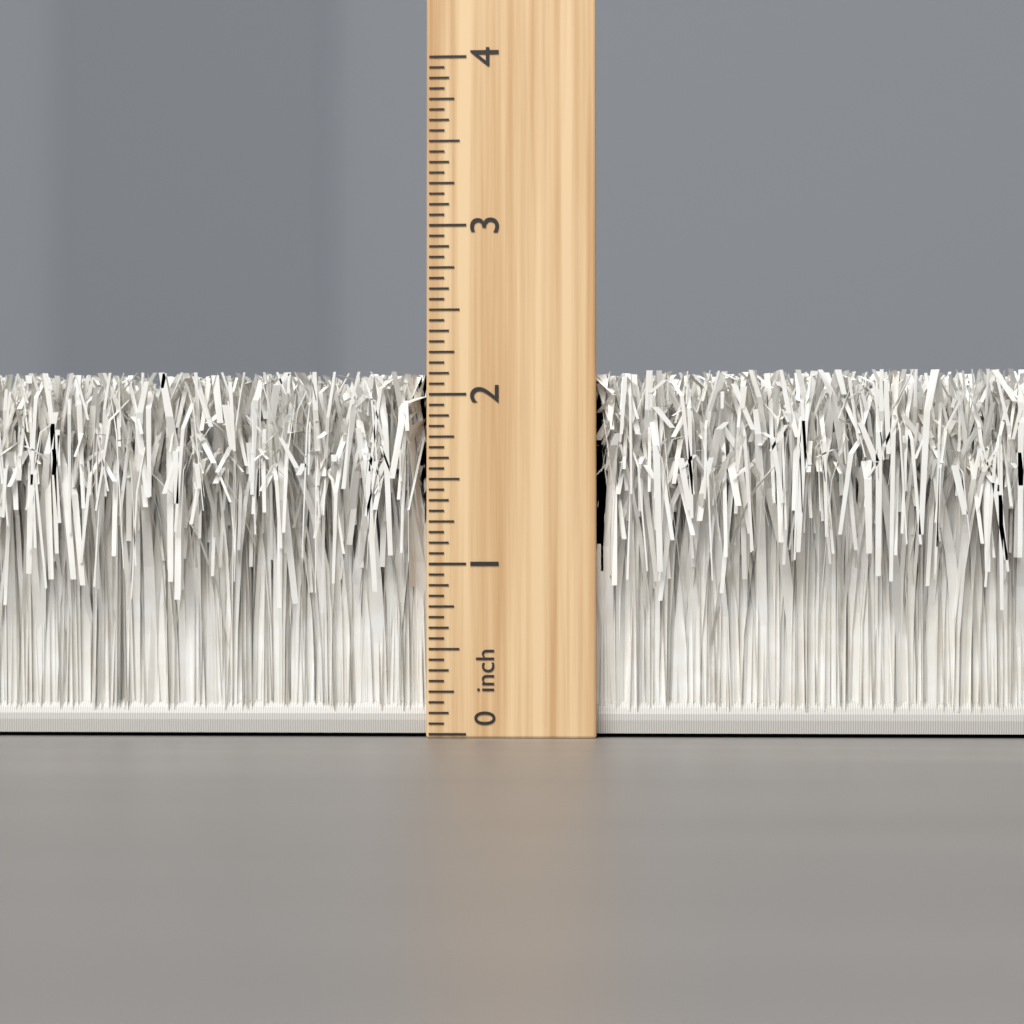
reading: 2.1250 inch
